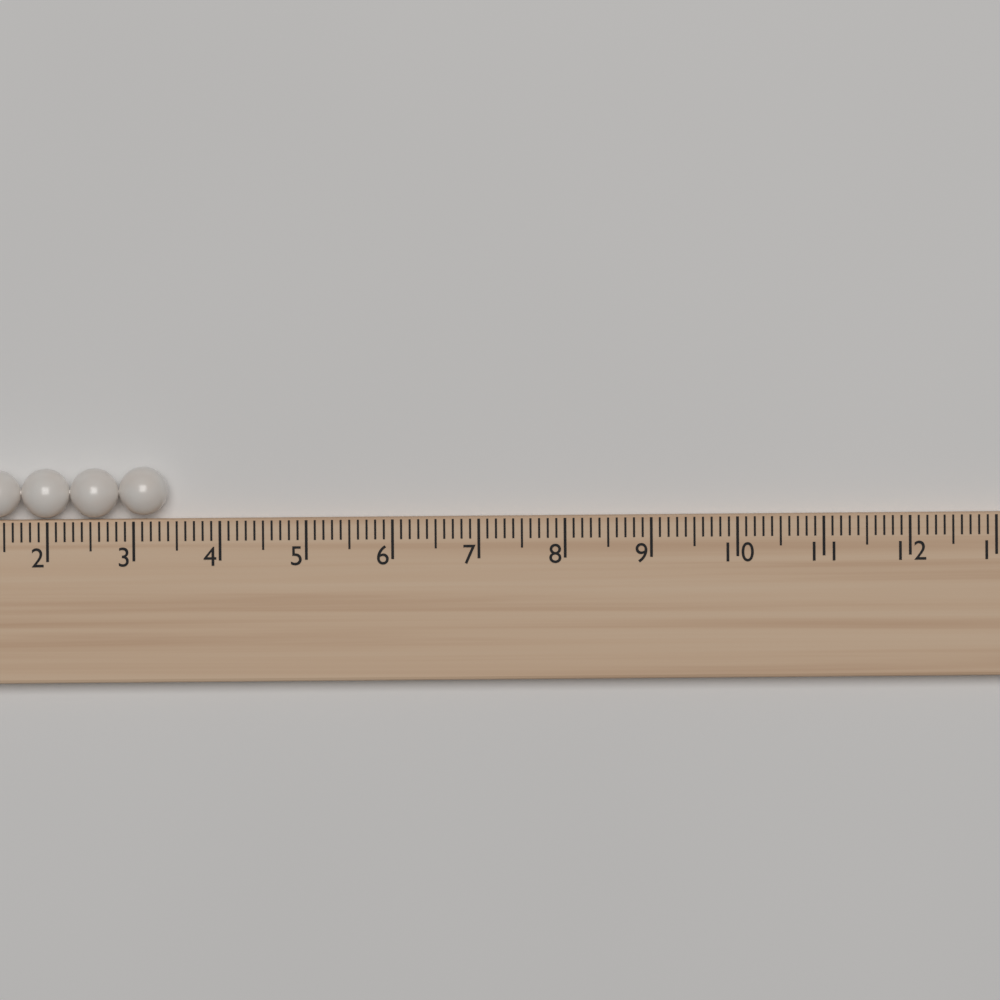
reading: 3.4 (no unit)
